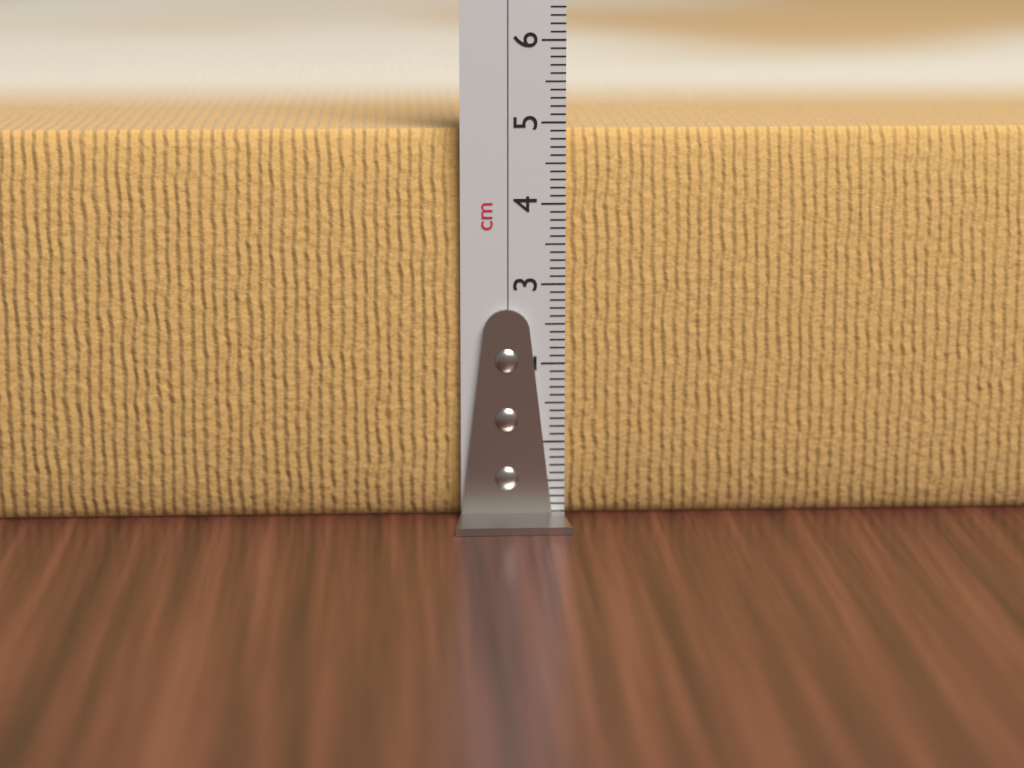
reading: 4.9 cm
